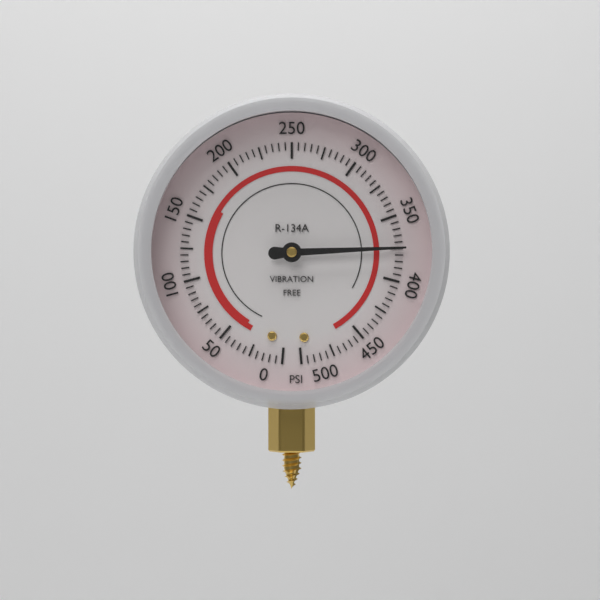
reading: 375 psi
